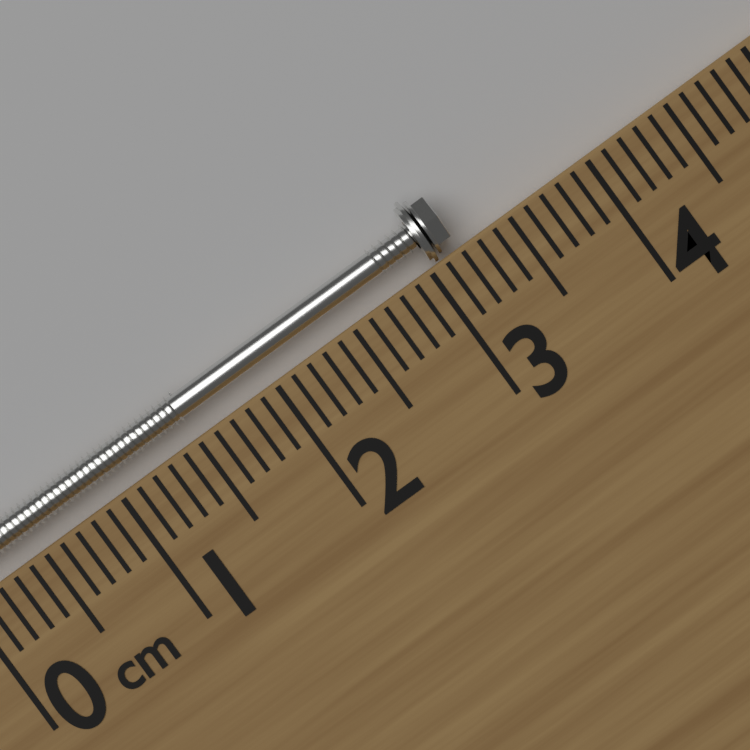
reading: 3.2 cm
